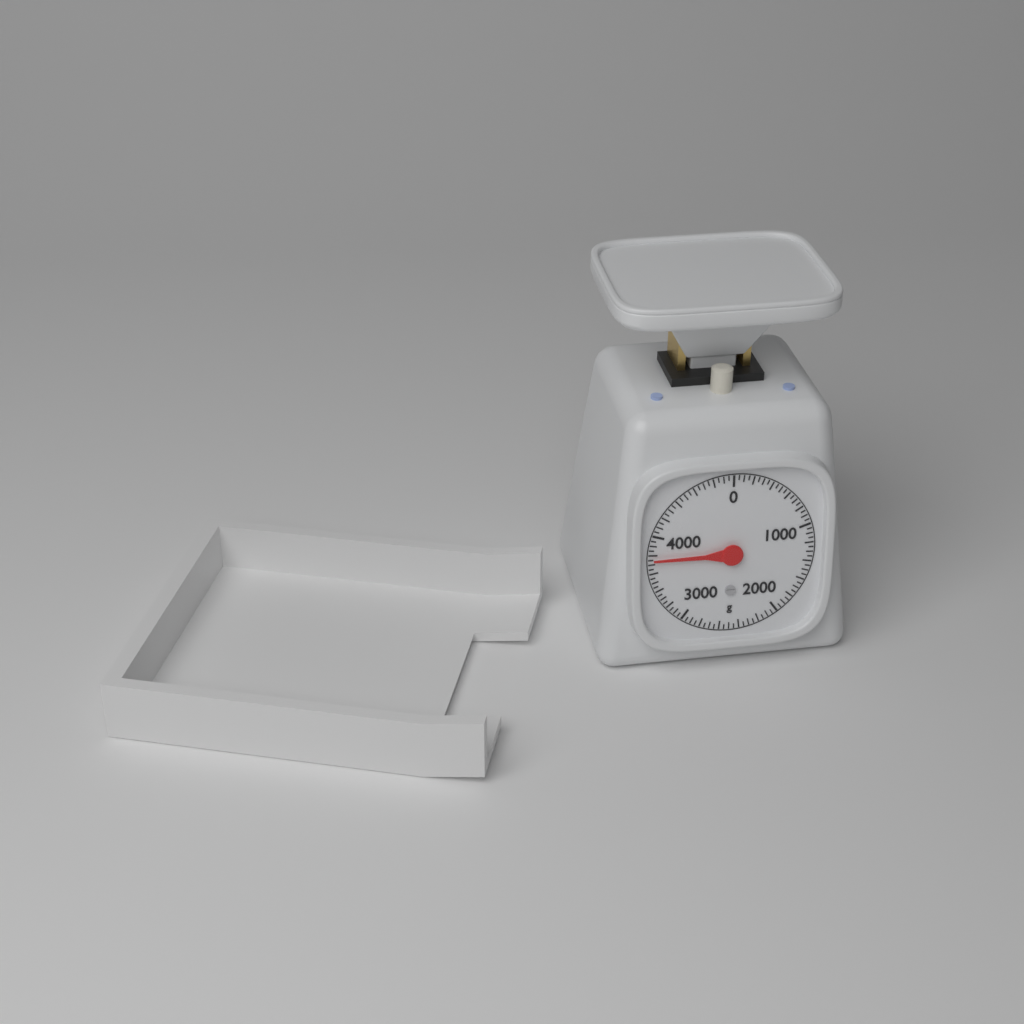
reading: 3750 g
